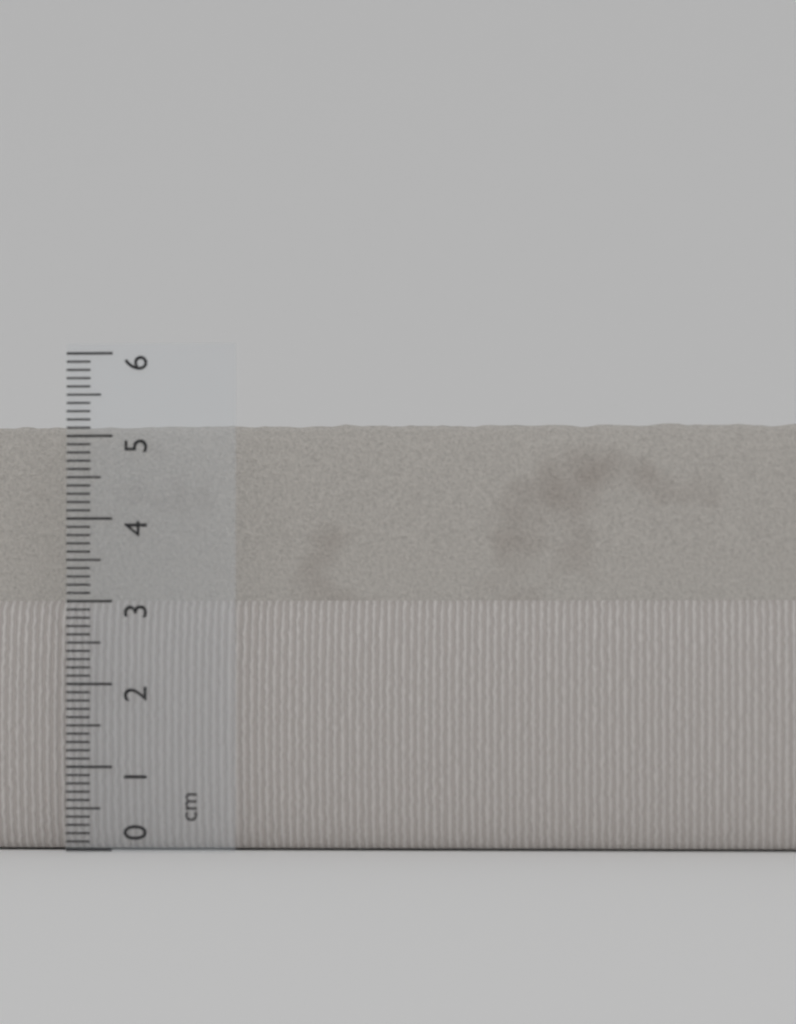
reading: 5.2 cm
